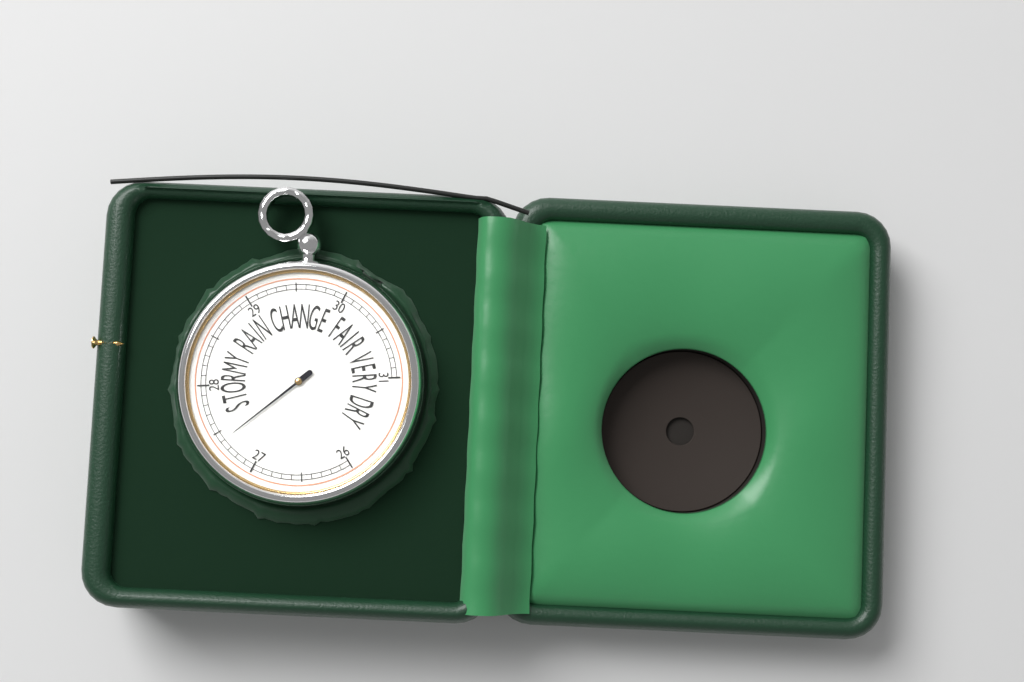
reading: 27.4 inHg
